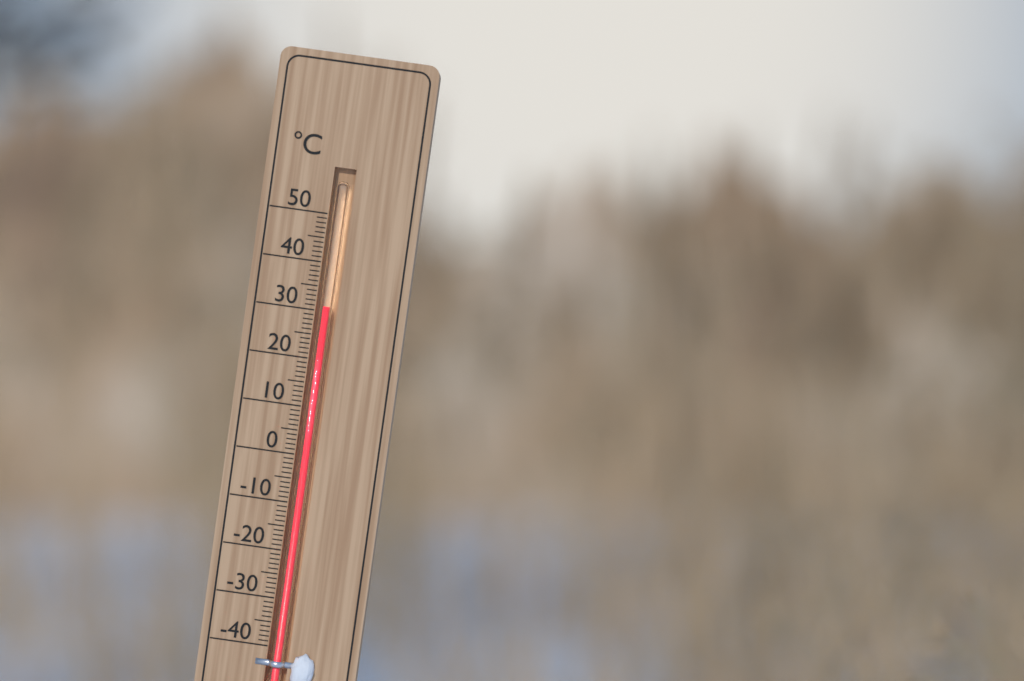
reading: 31 °C
